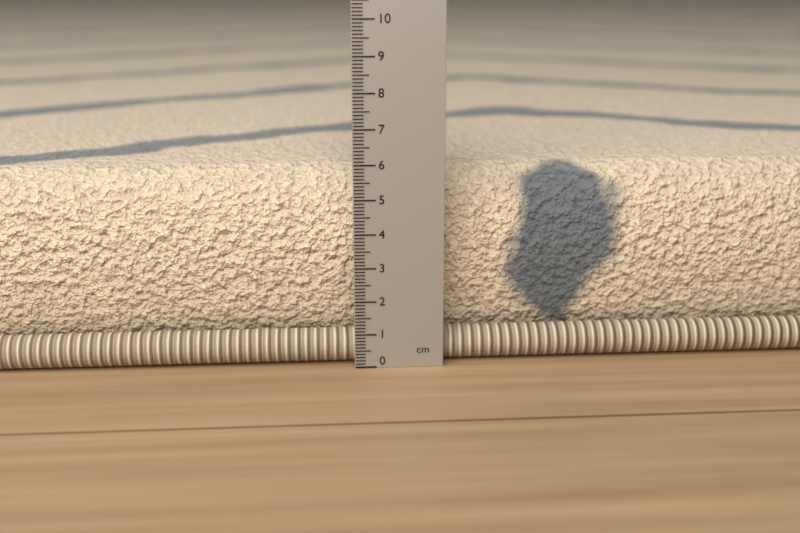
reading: 5.7 cm
